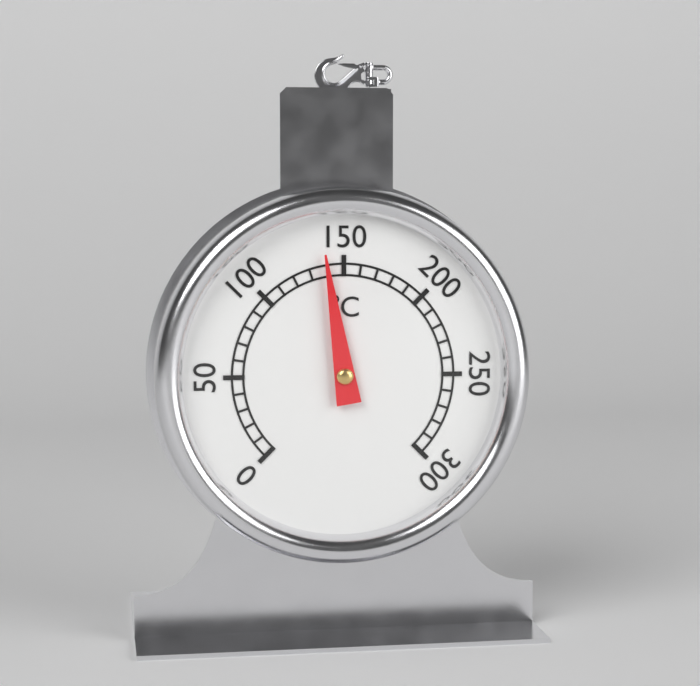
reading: 140 °C
